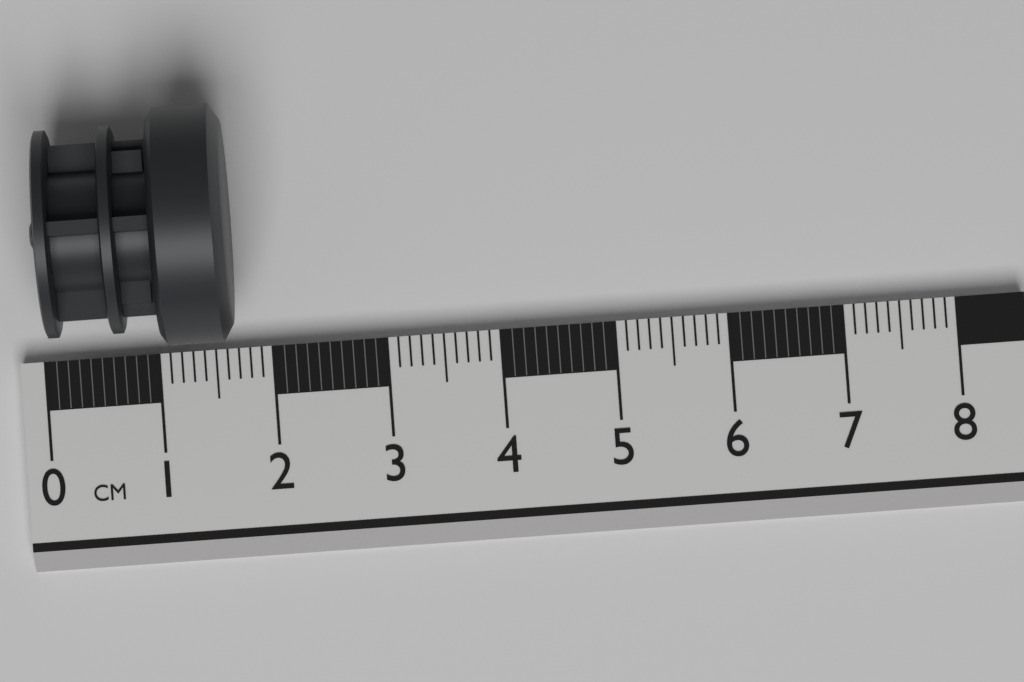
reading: 1.7 cm
